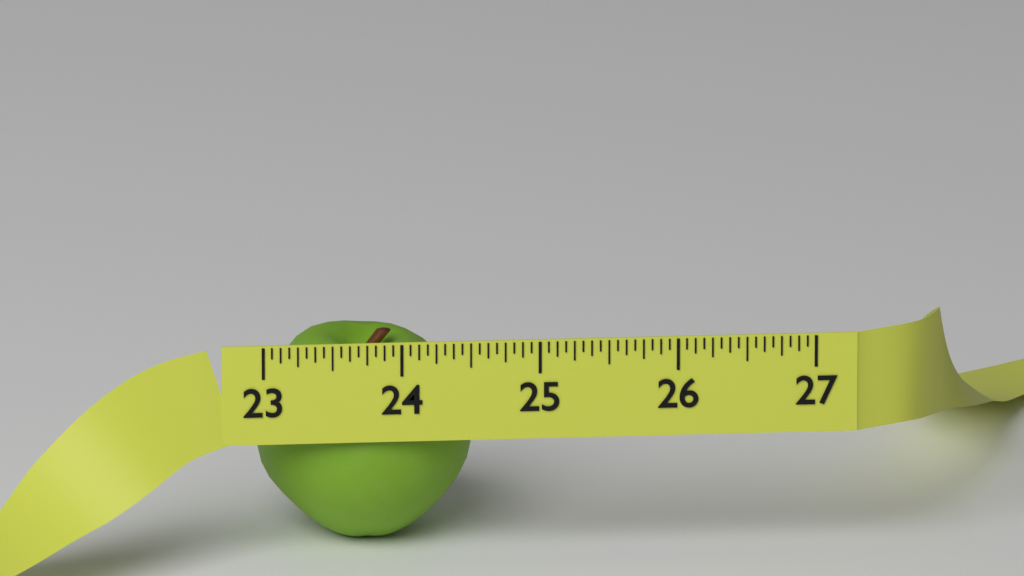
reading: 24.5625 (no unit)
